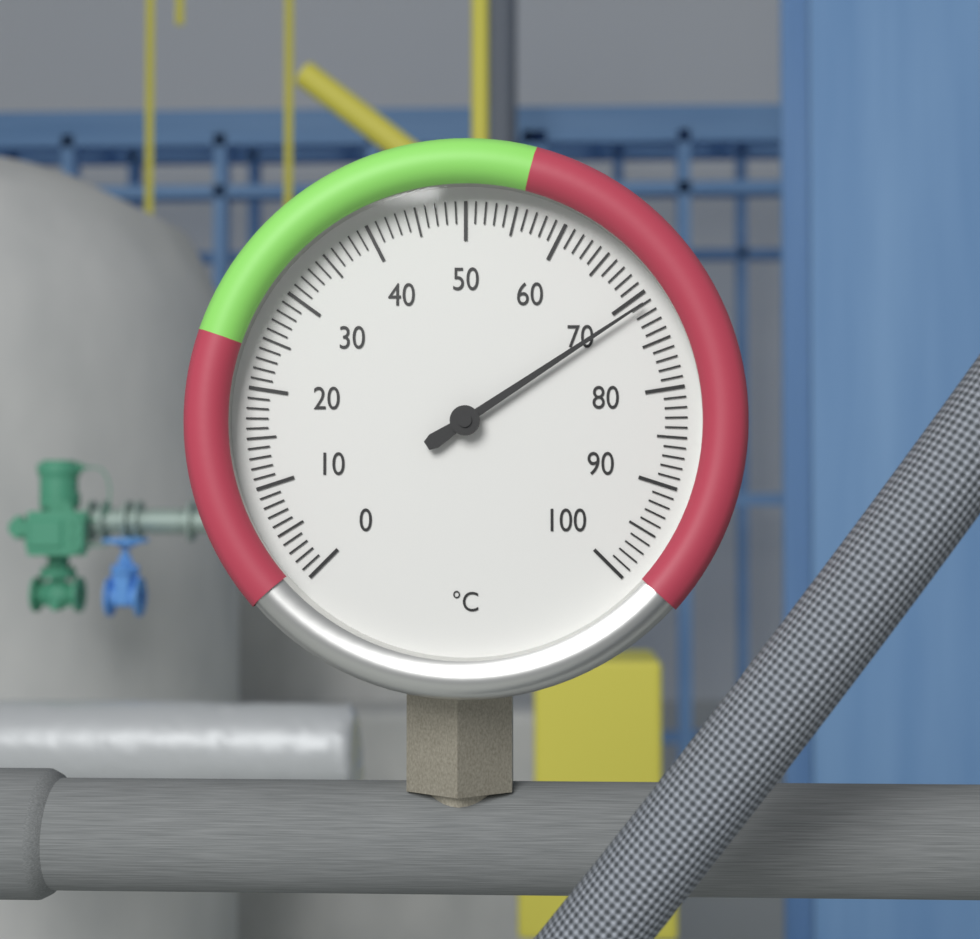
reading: 71 °C
